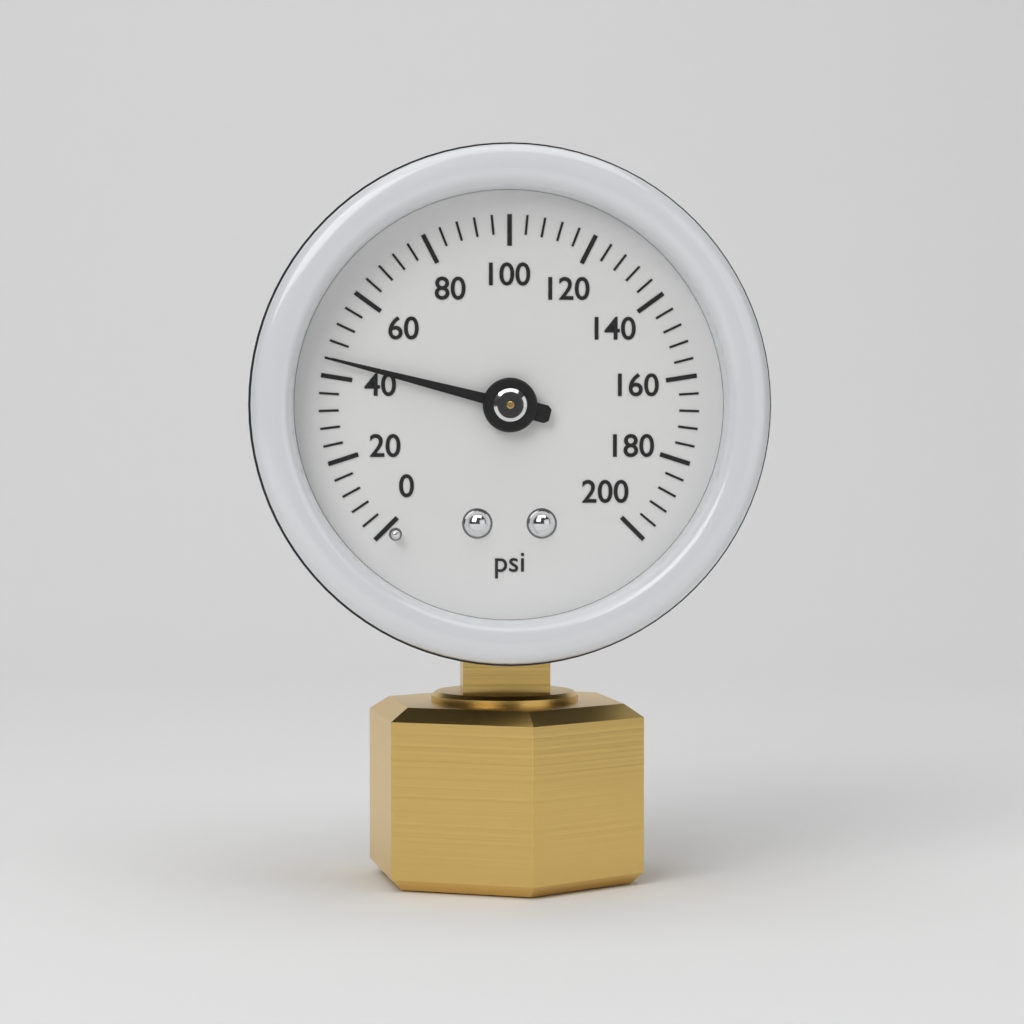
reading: 44 psi
